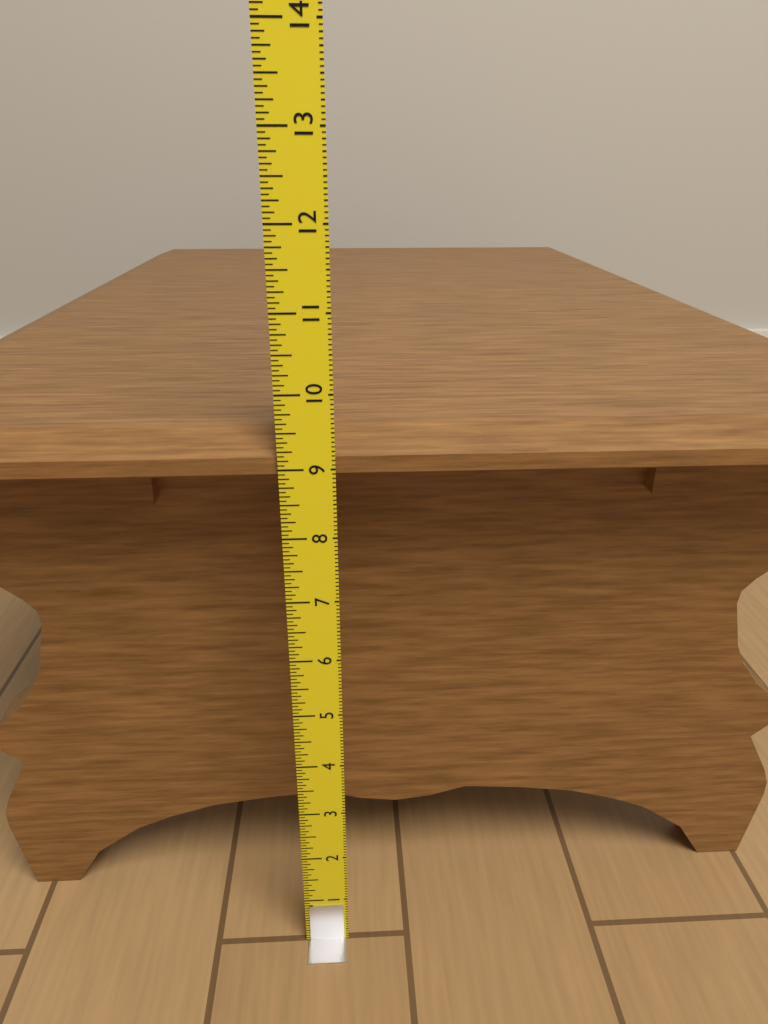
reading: 9.4375 in
